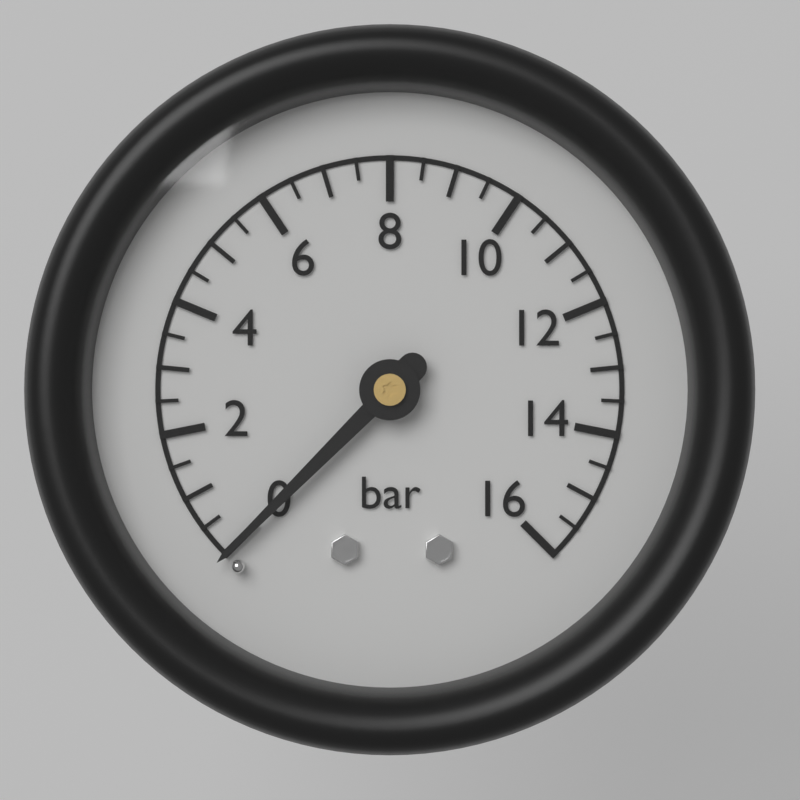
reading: 0.0 bar
